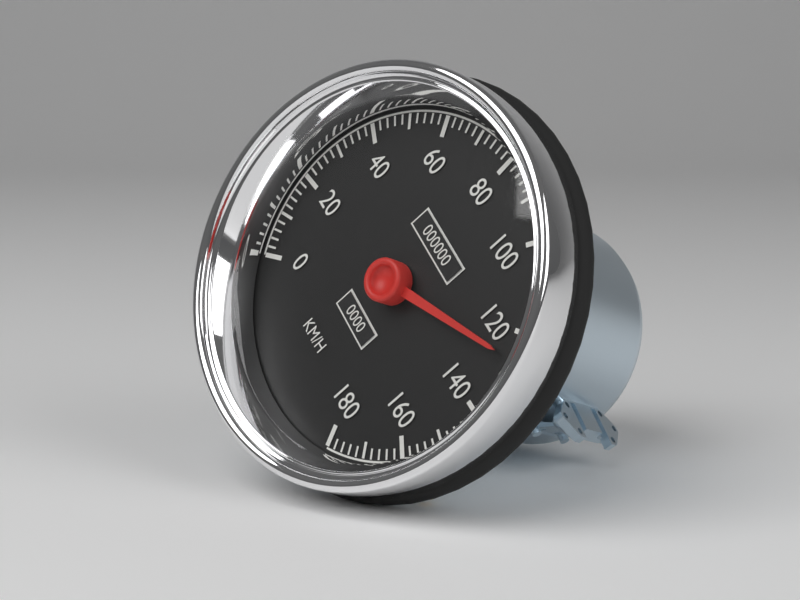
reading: 126 km/h
